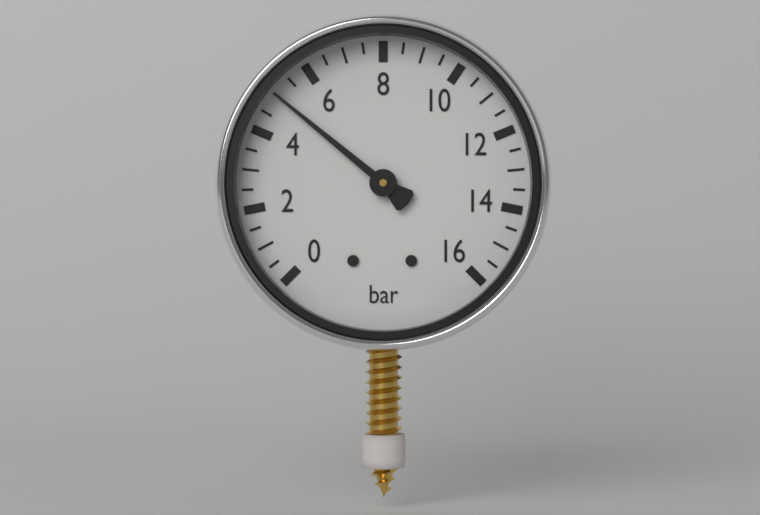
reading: 5.0 bar
